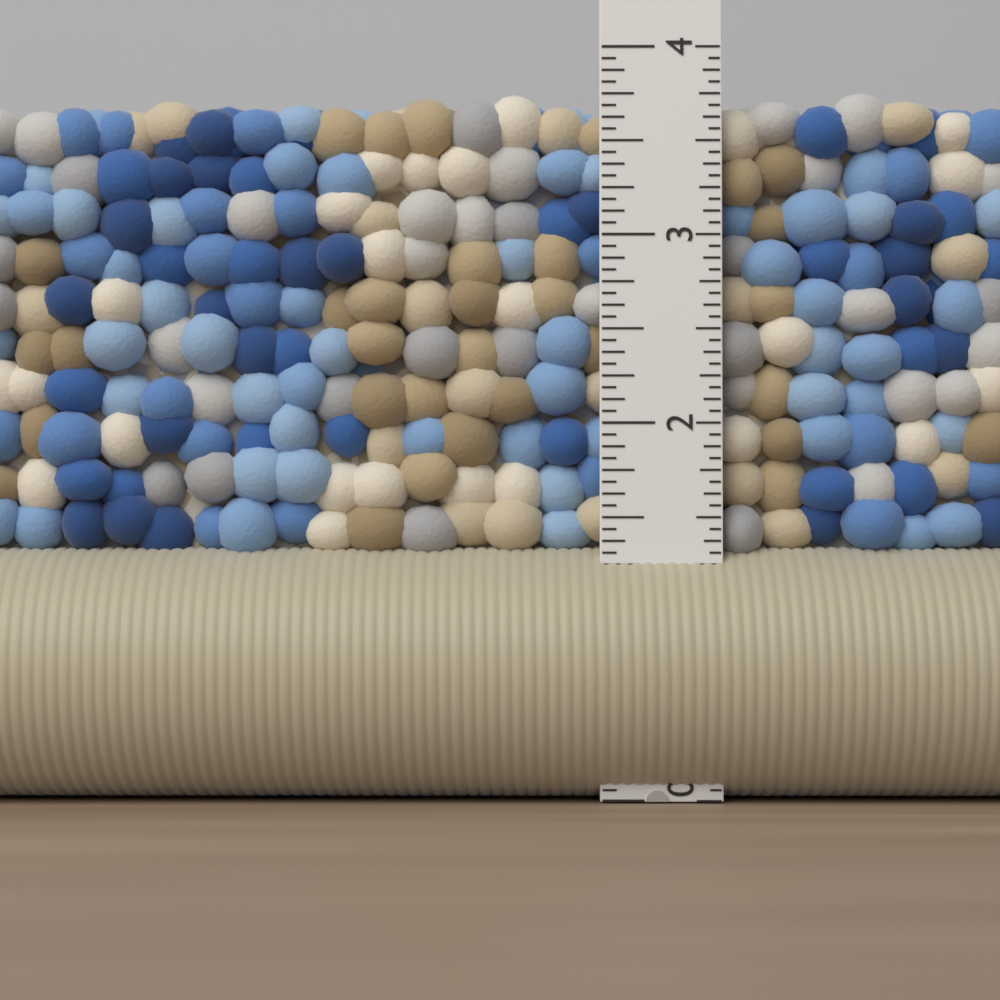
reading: 3.8125 in
